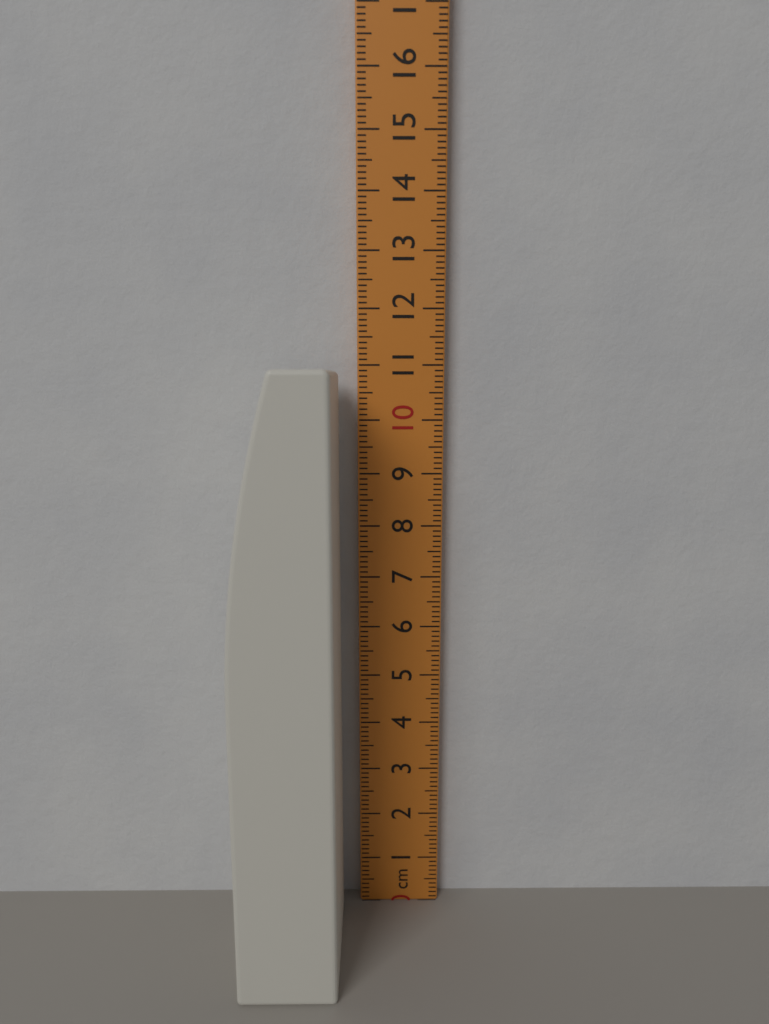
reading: 10.9 cm
